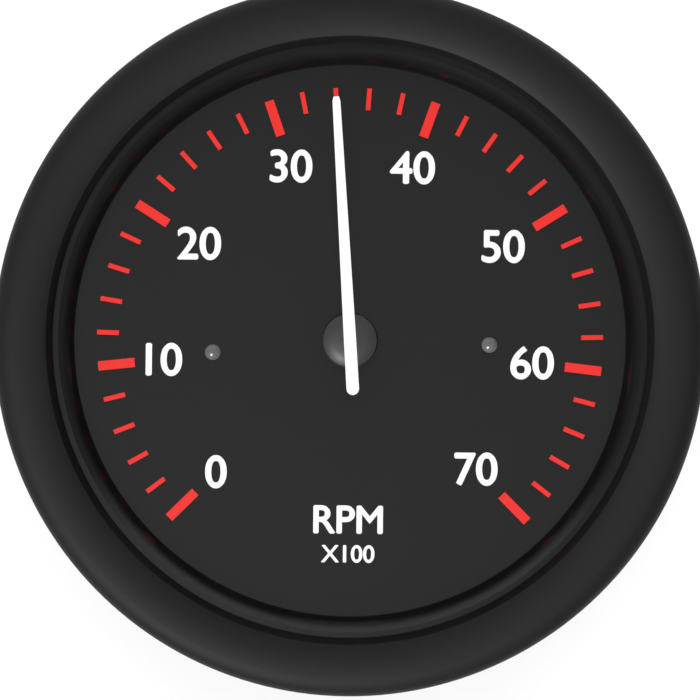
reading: 34 RPM x100
